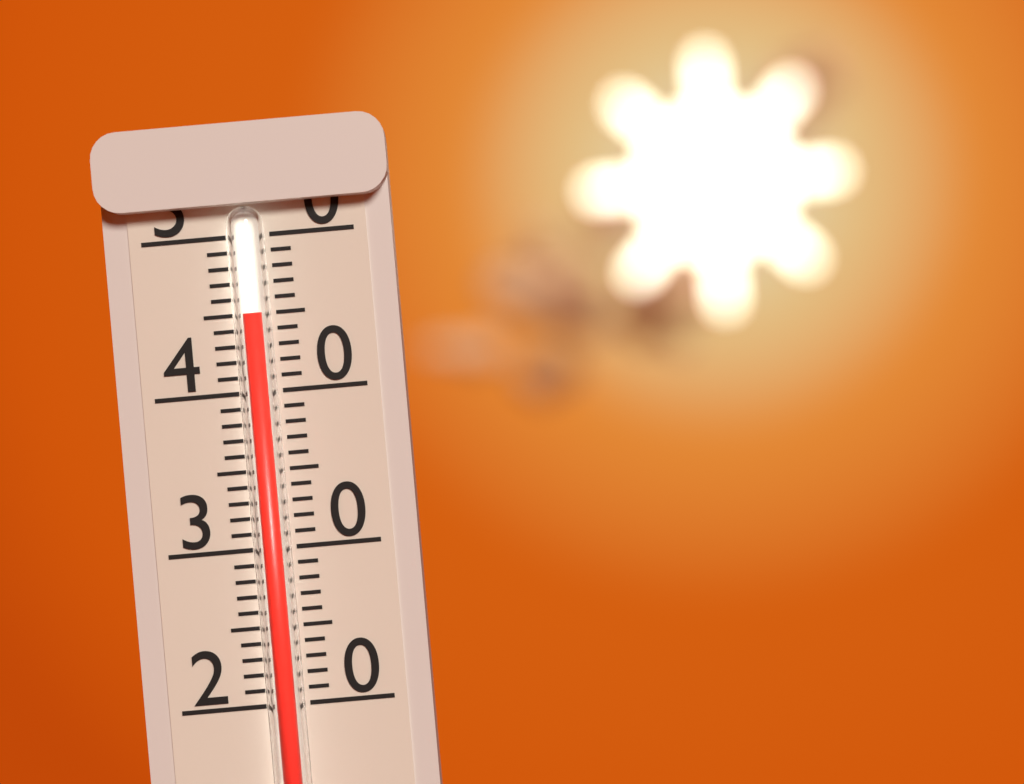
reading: 45 (no unit)
